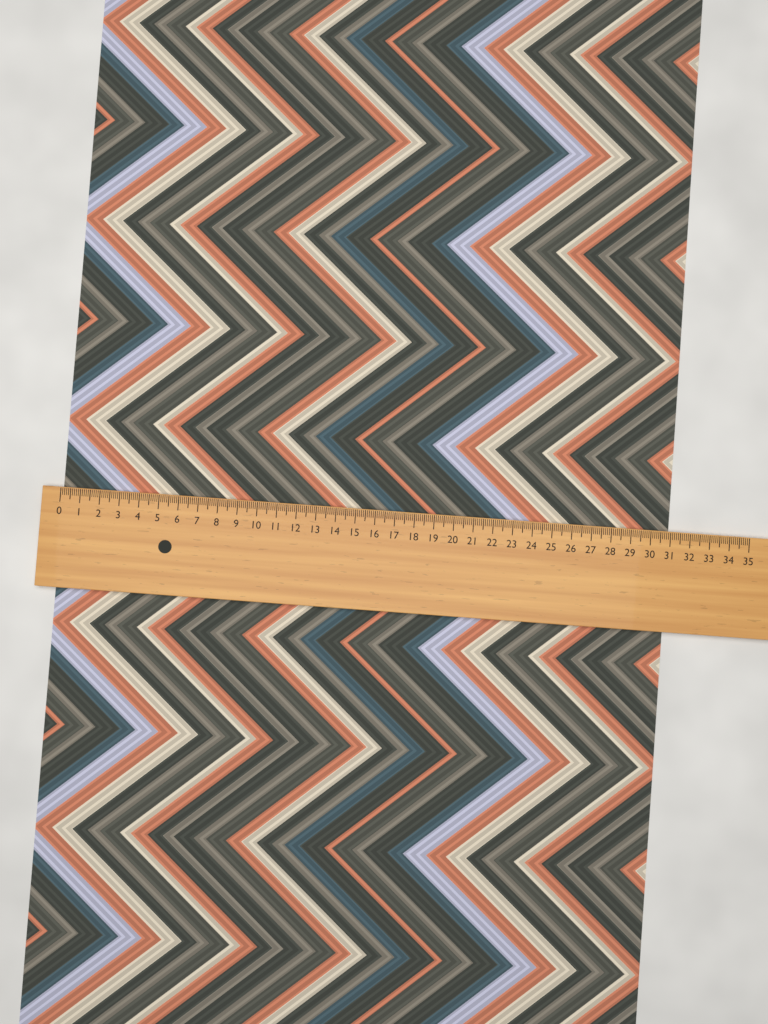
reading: 31.0 (no unit)
